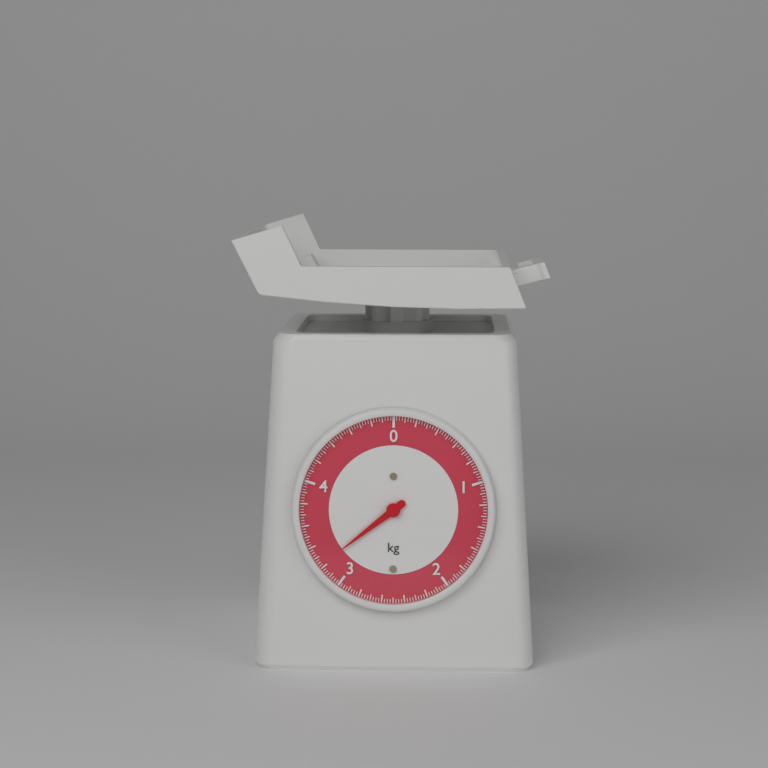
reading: 3.225 kg
